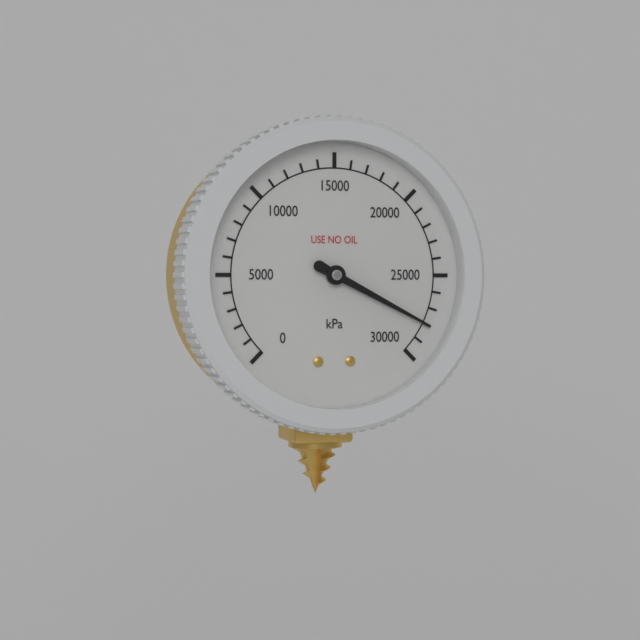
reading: 28000 kPa
